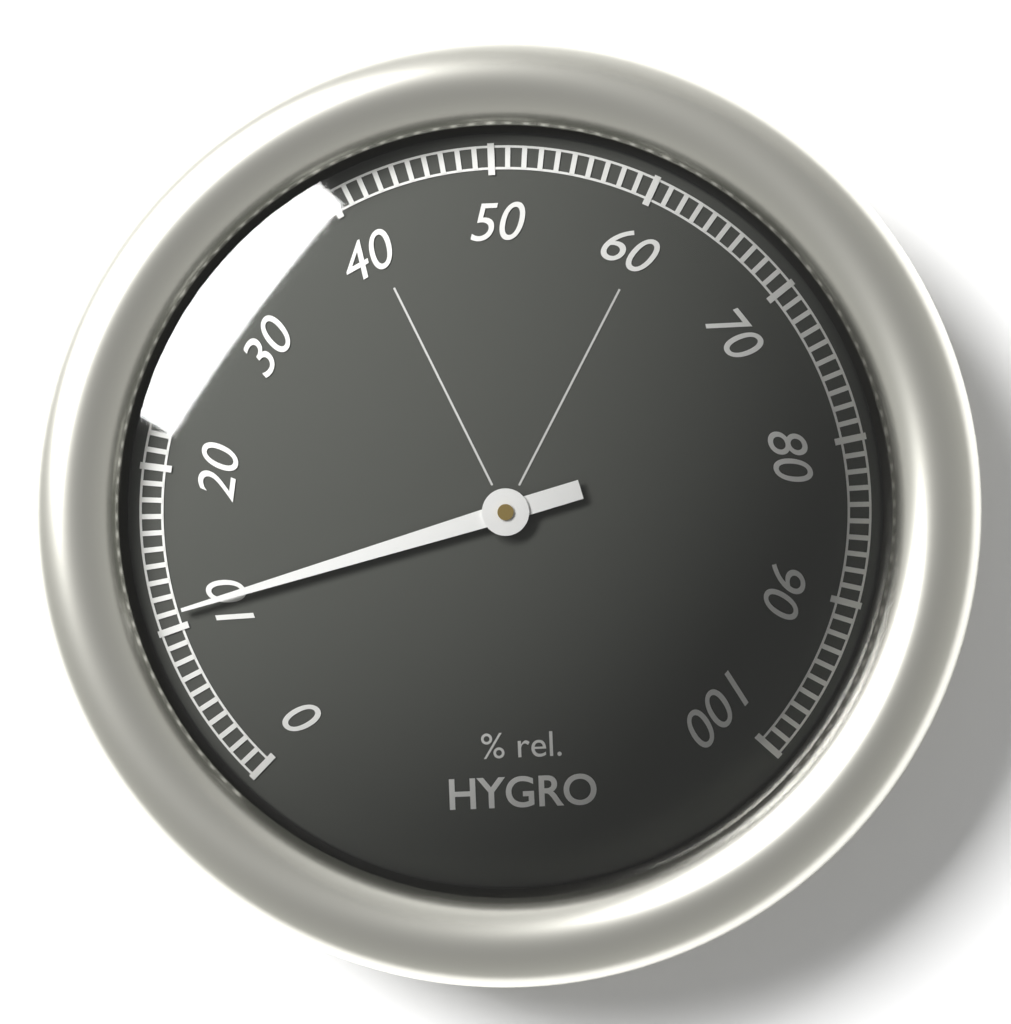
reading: 11 %
